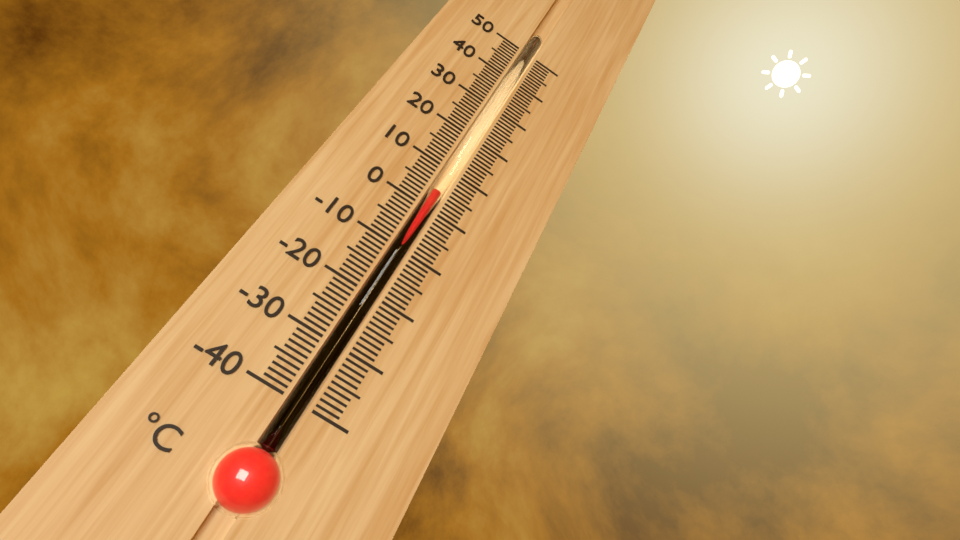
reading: 4 °C
